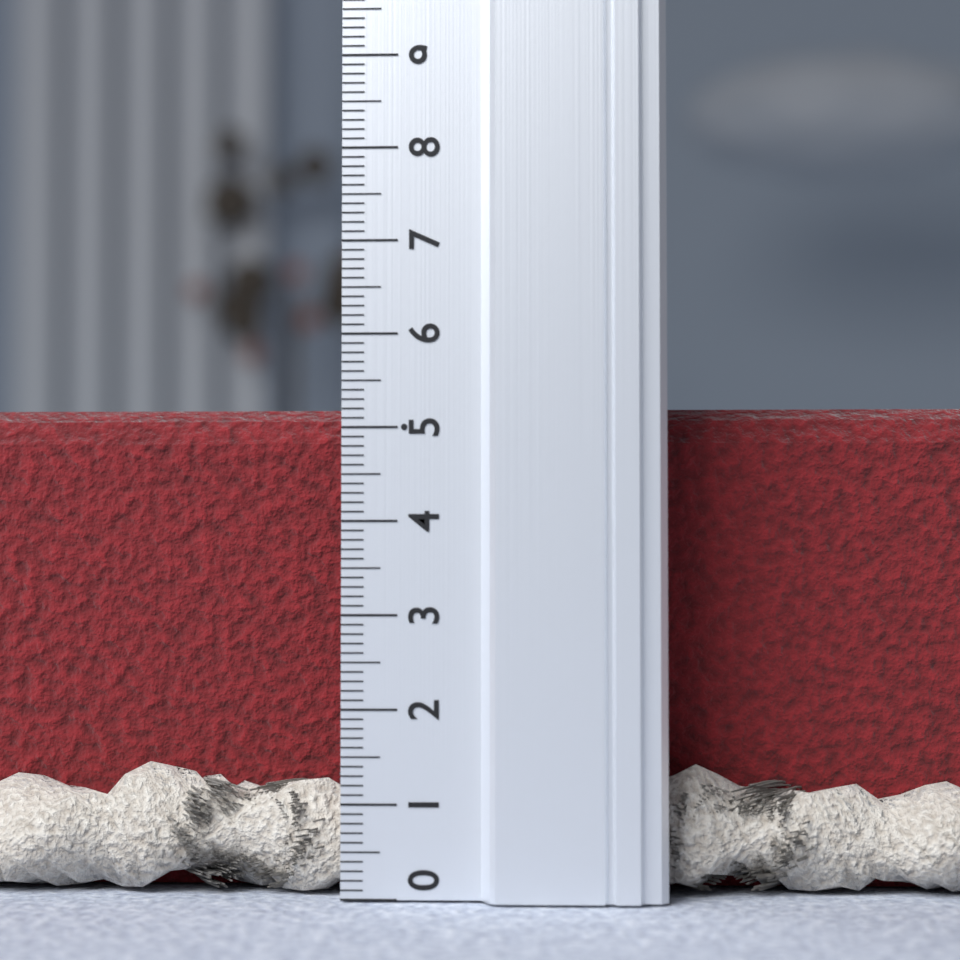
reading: 5.3 (no unit)
